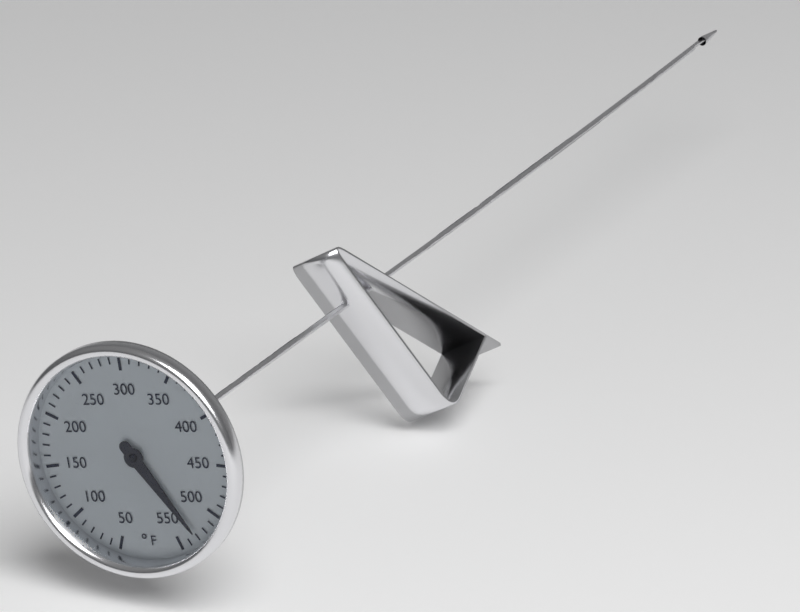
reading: 530 °F
